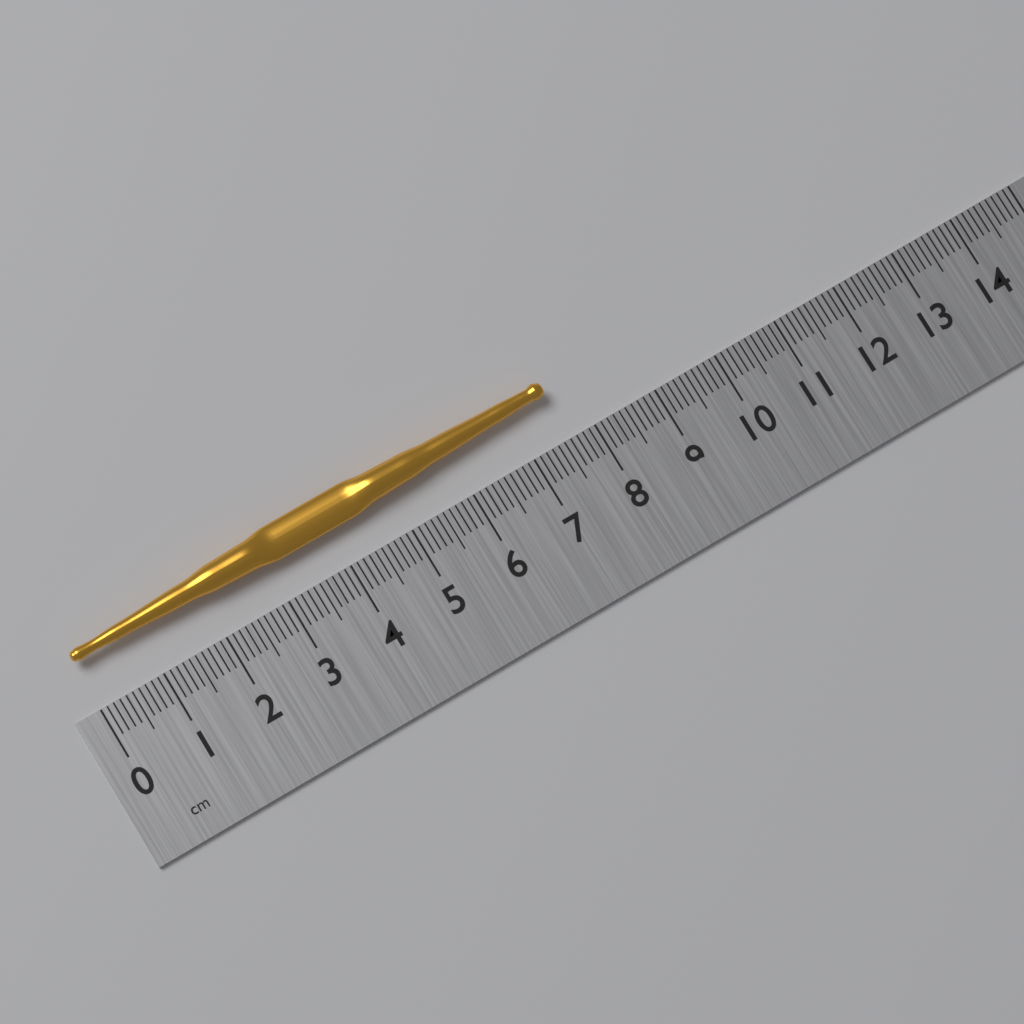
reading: 7.6 cm
